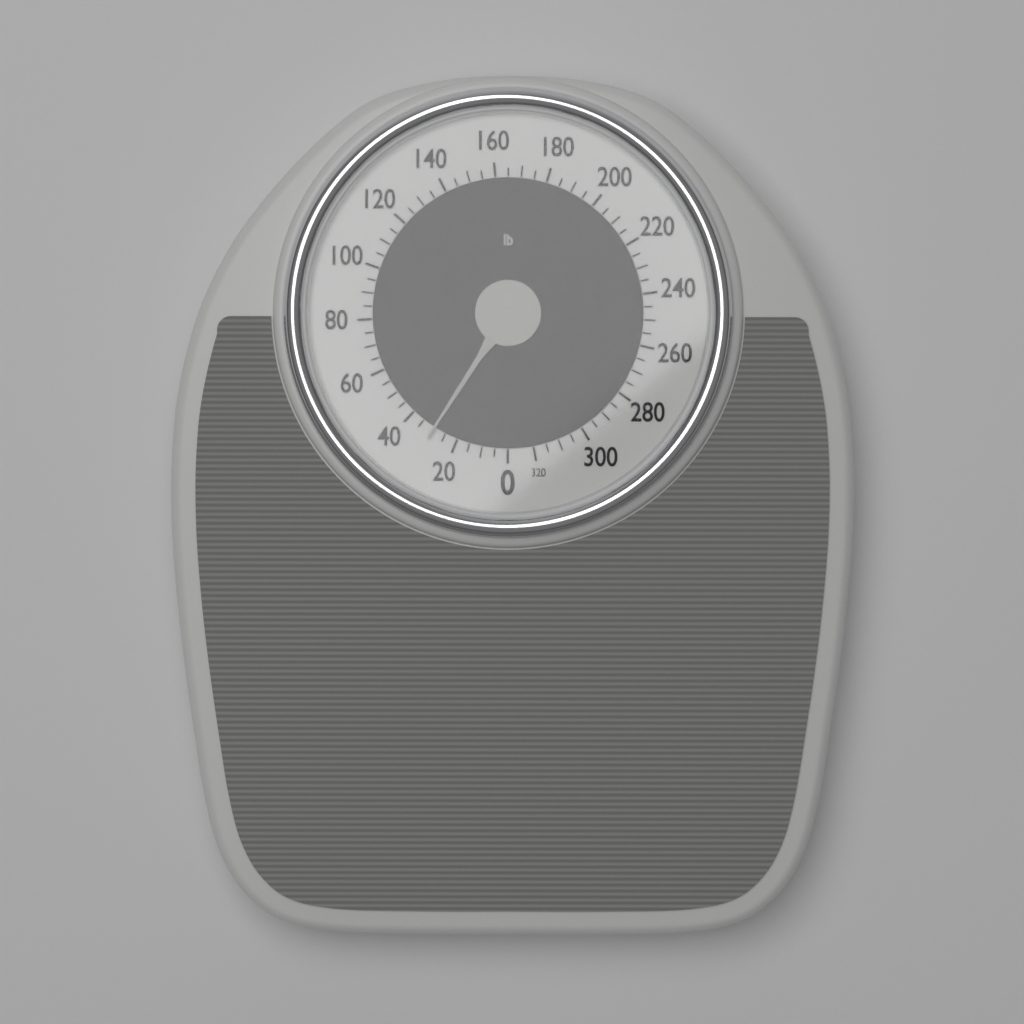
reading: 30 lb
